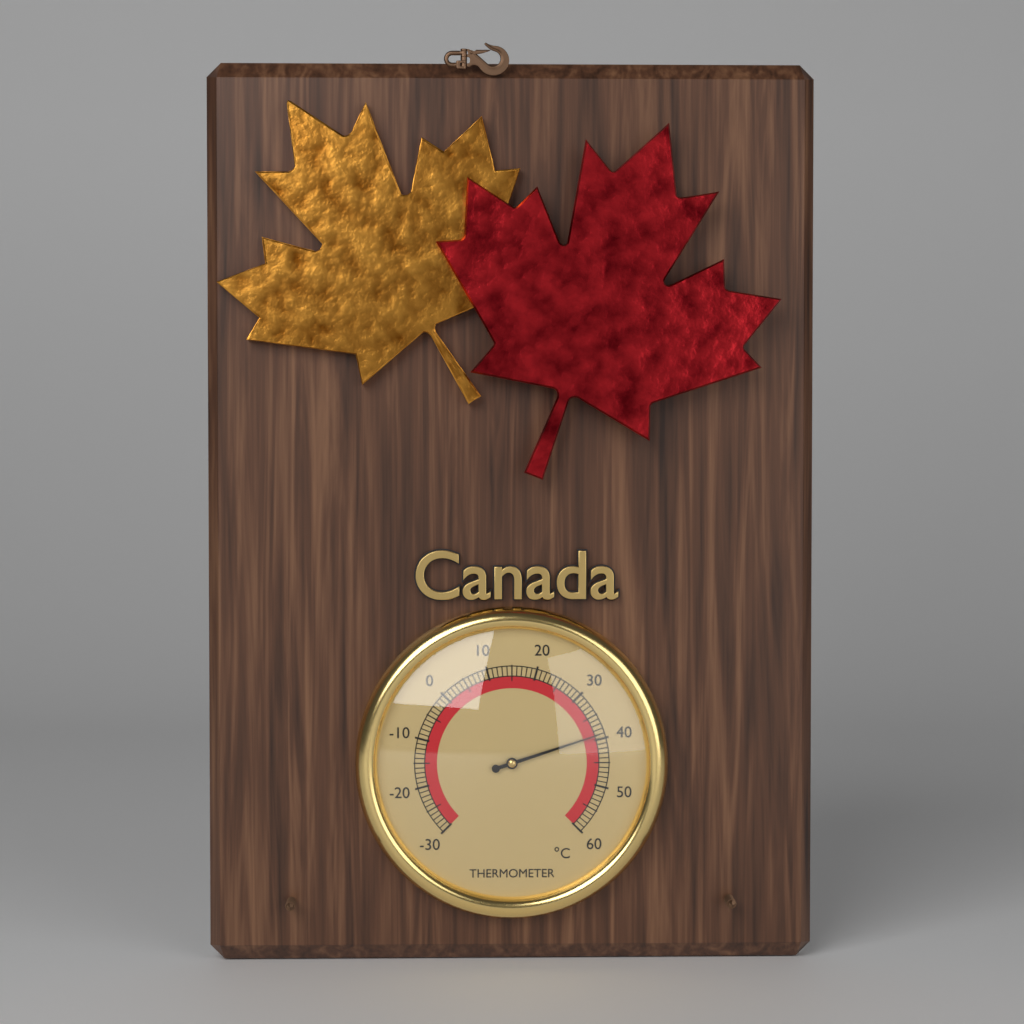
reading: 39 °C
